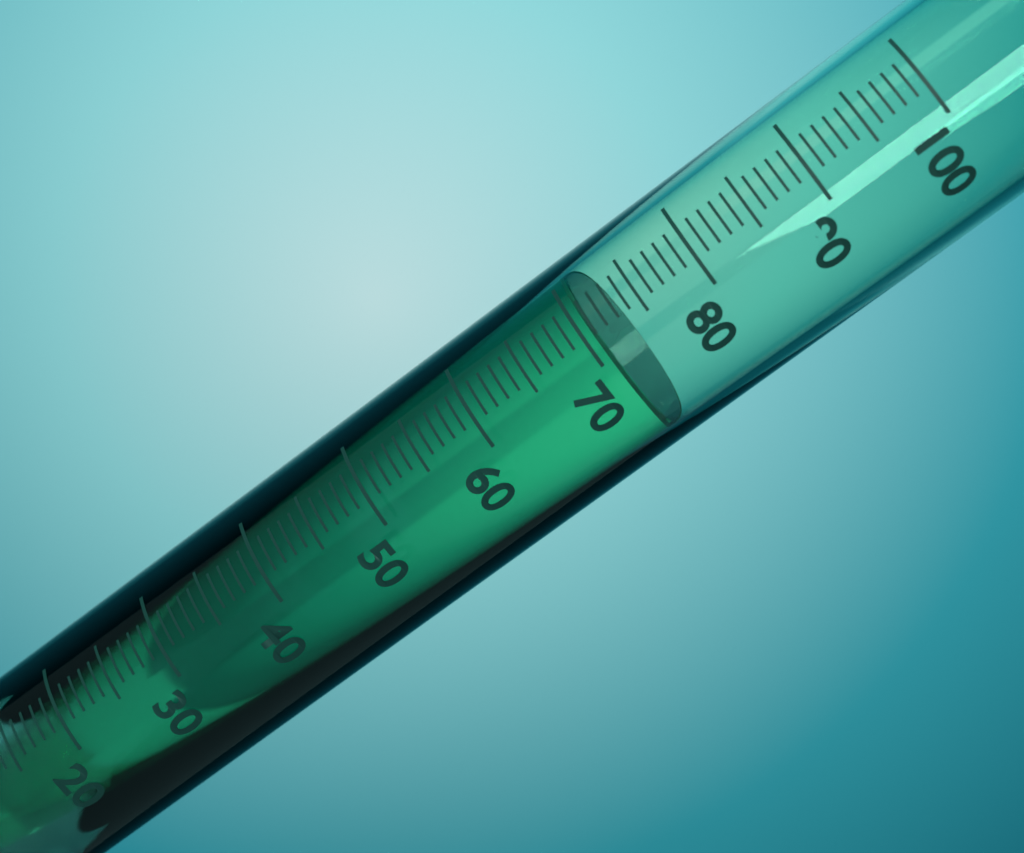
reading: 71 ml
